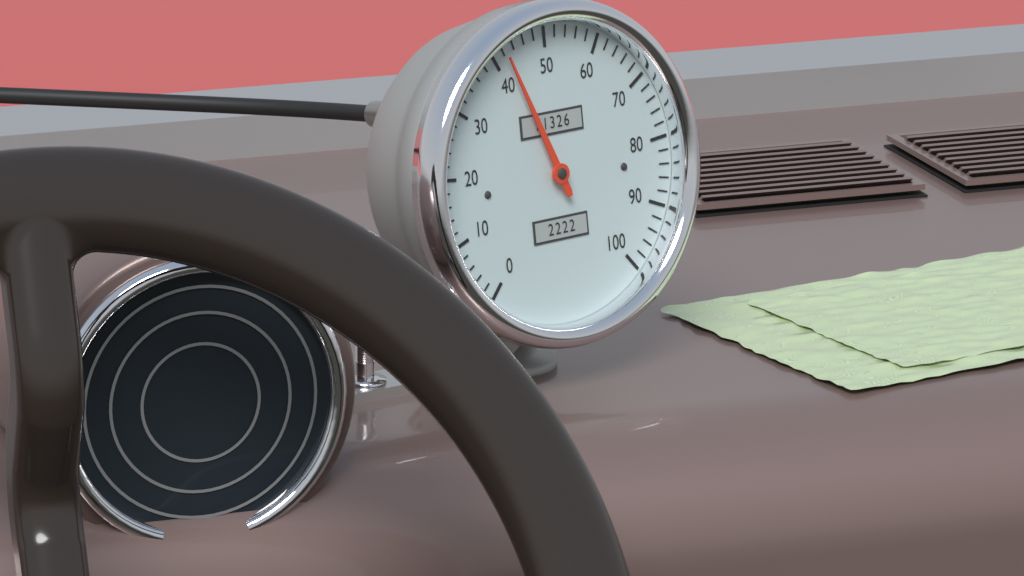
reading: 42 (no unit)
